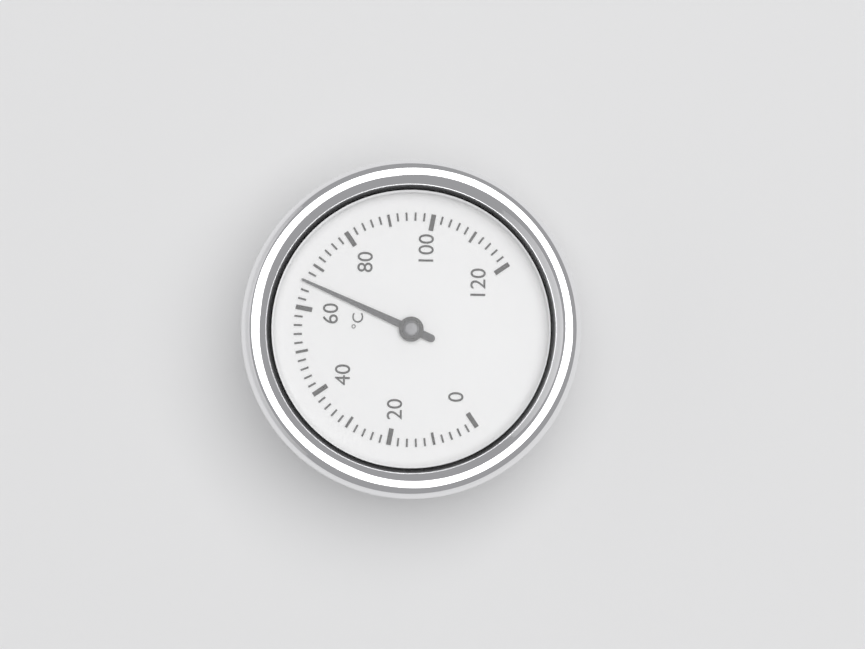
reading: 66 °C
